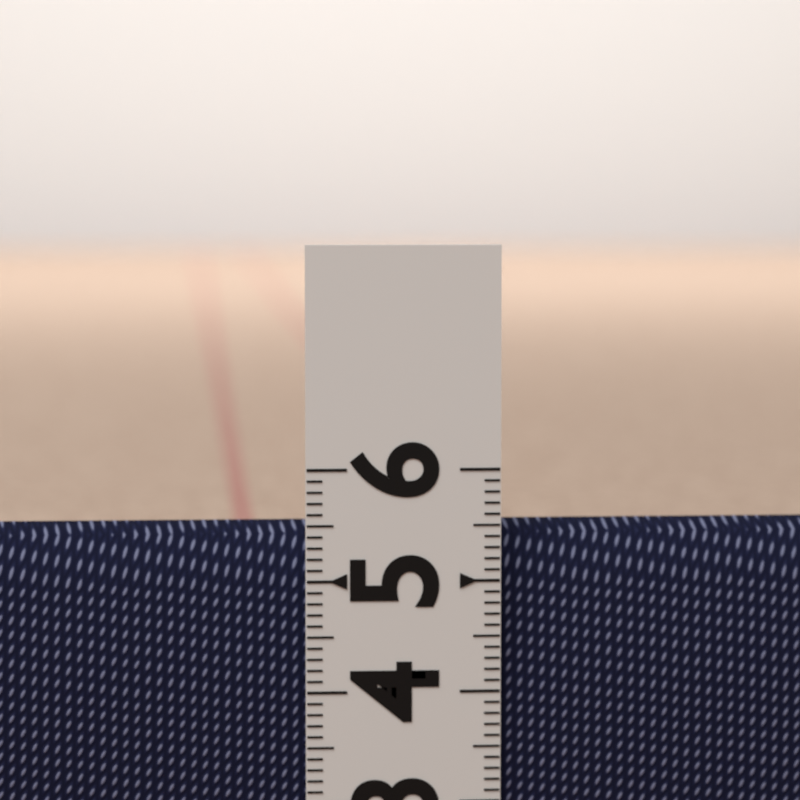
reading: 5.5 (no unit)
